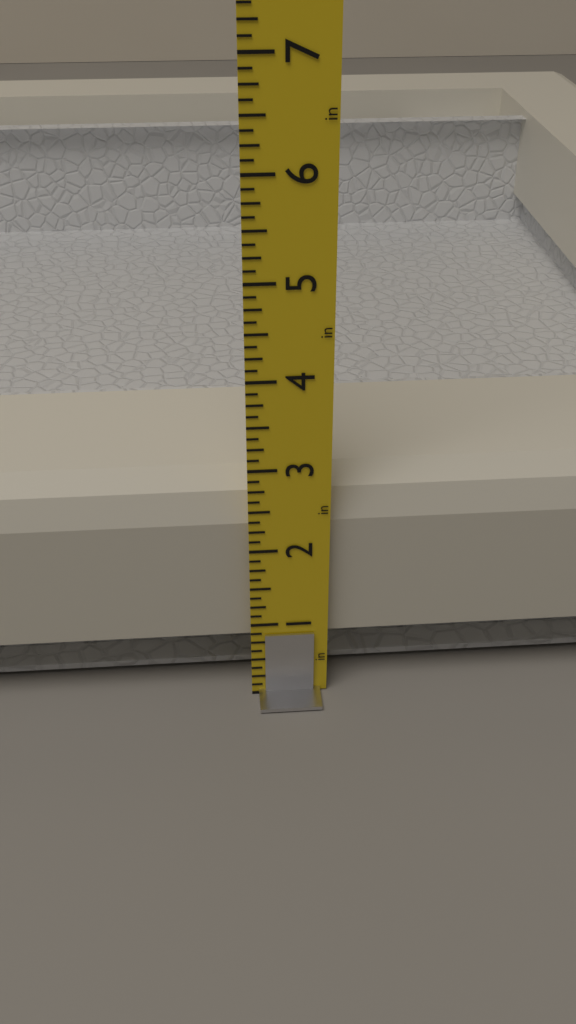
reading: 2.750 in
